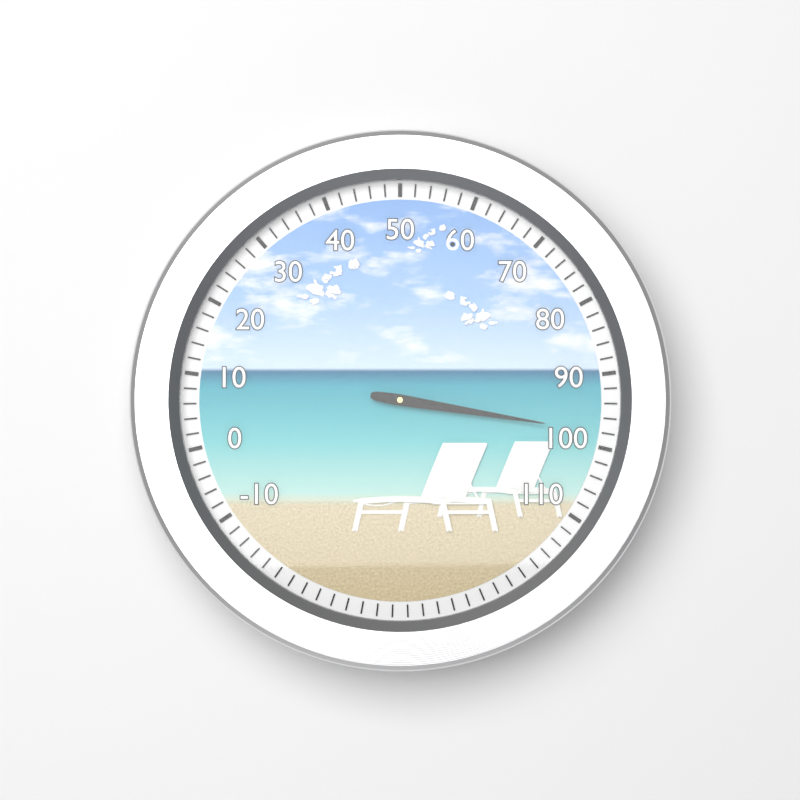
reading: 98 (no unit)
